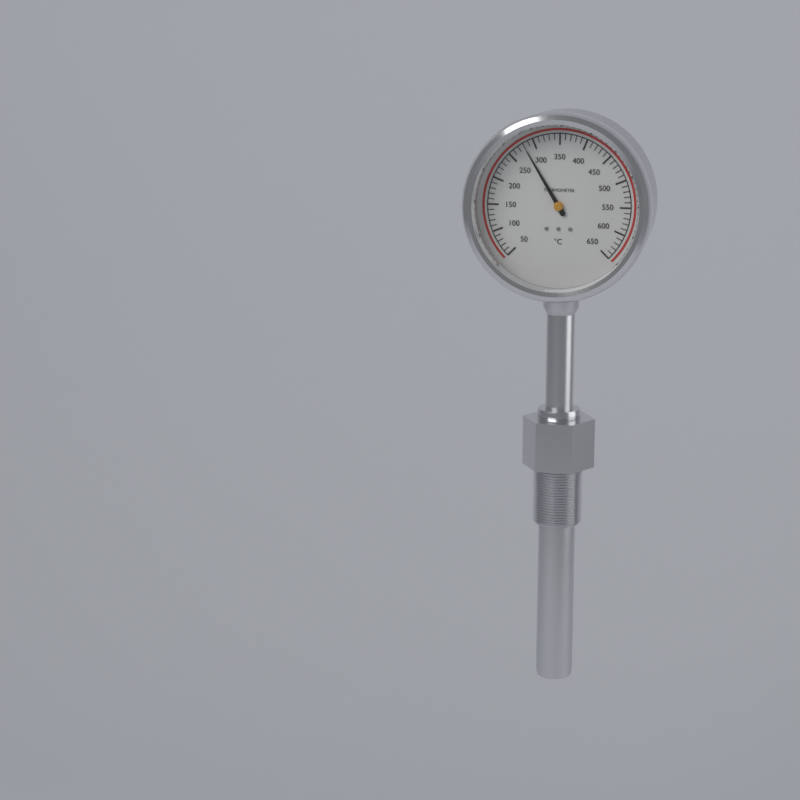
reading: 280 °C
